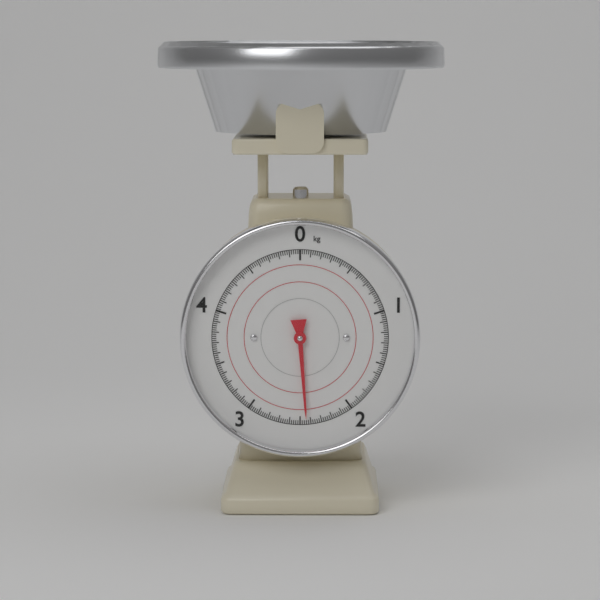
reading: 2.44 kg
